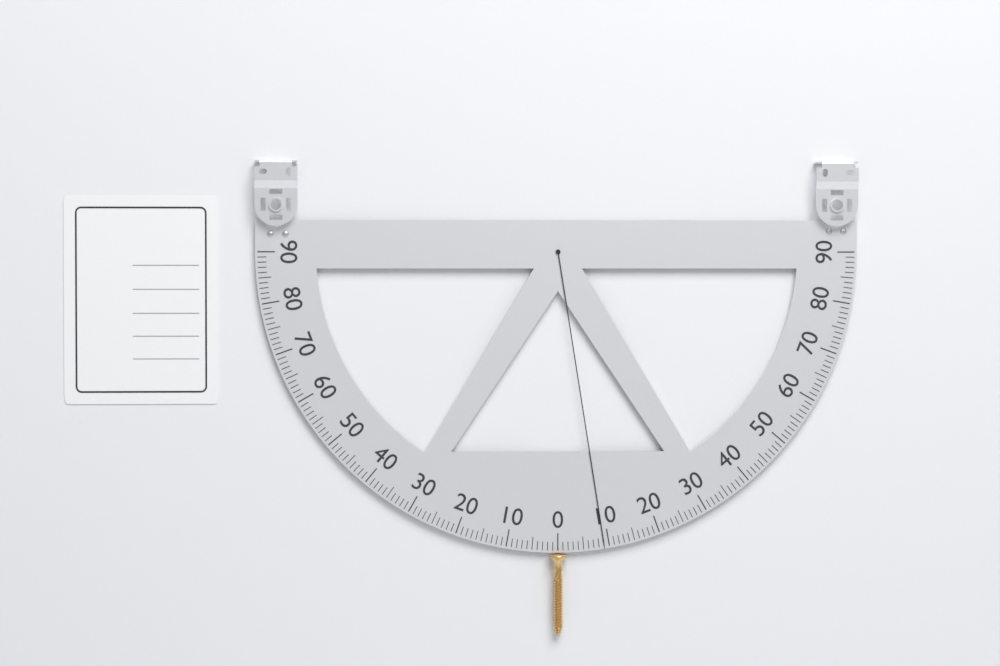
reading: 9 (no unit)
